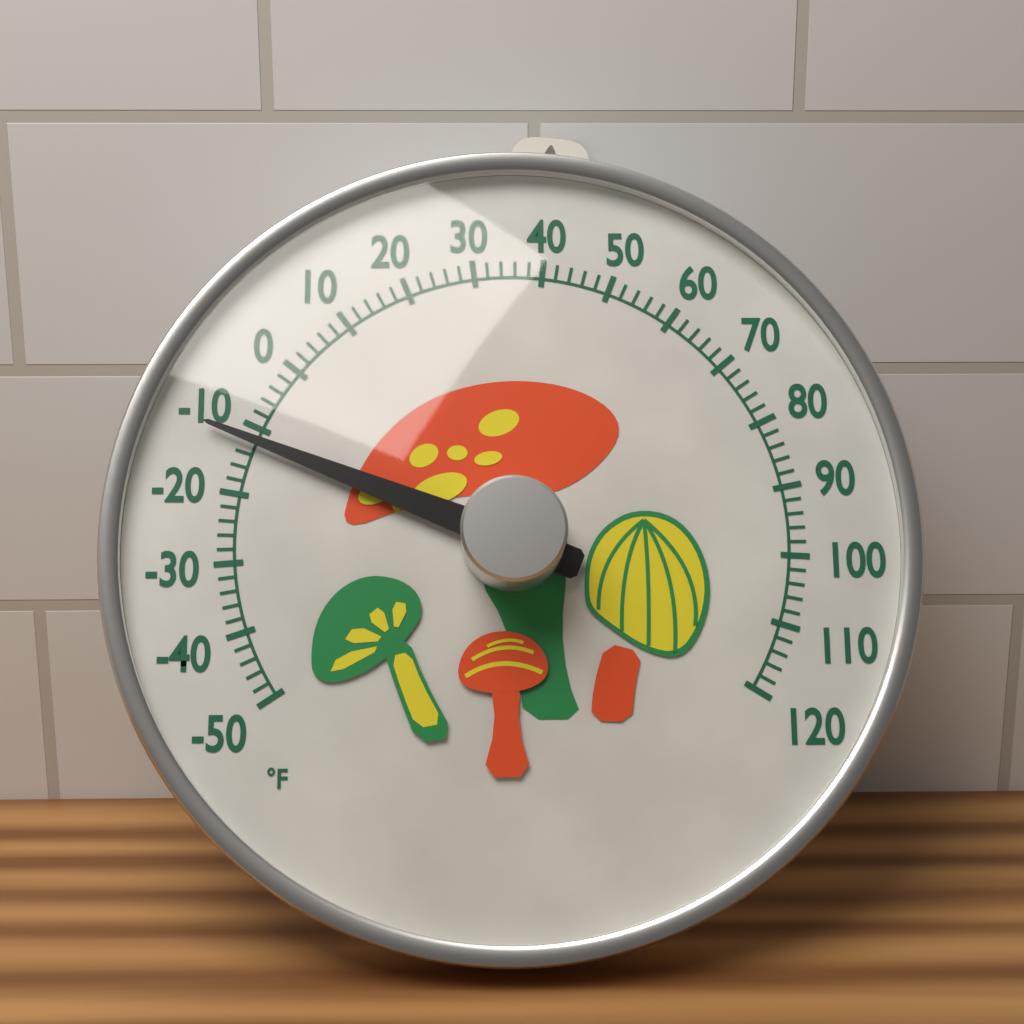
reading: -12 °F
